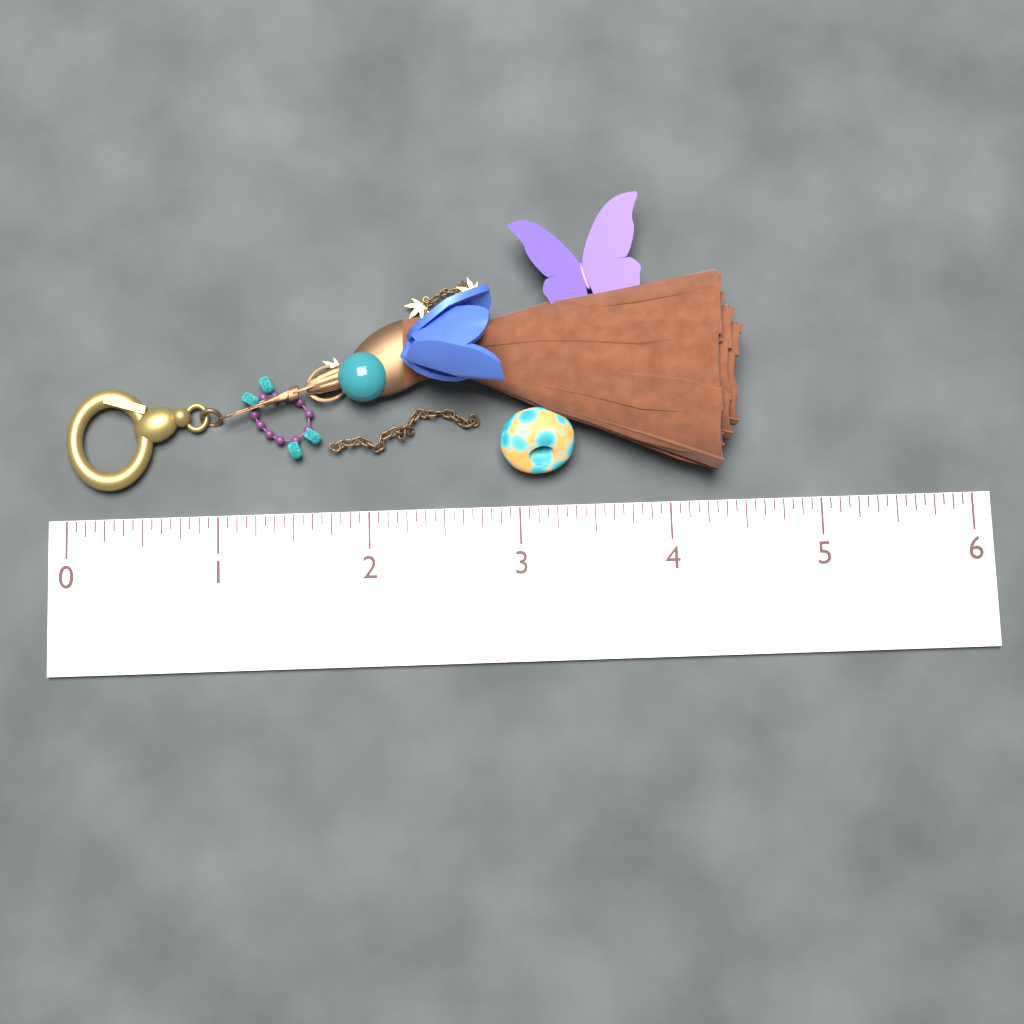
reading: 4.5000 (no unit)
